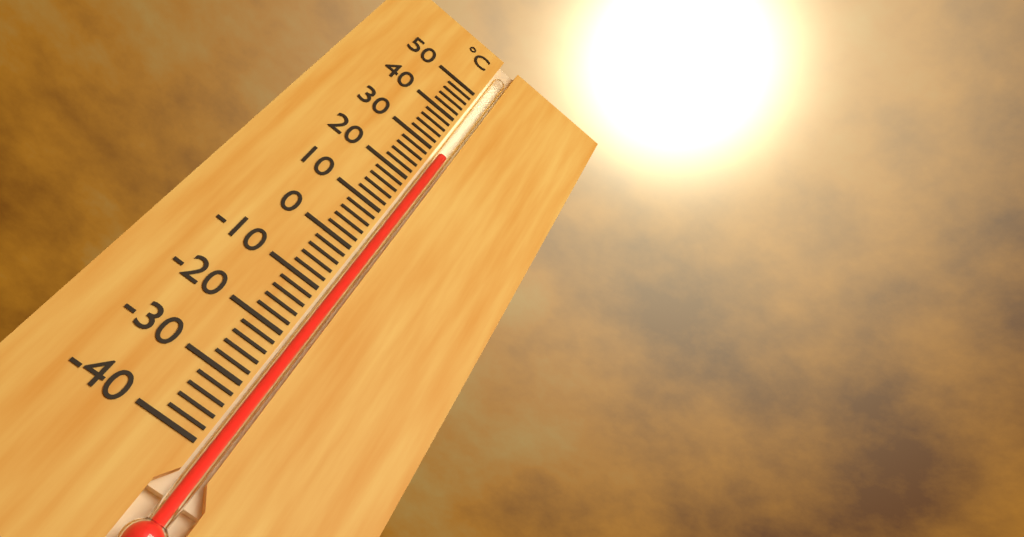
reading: 30 °C
